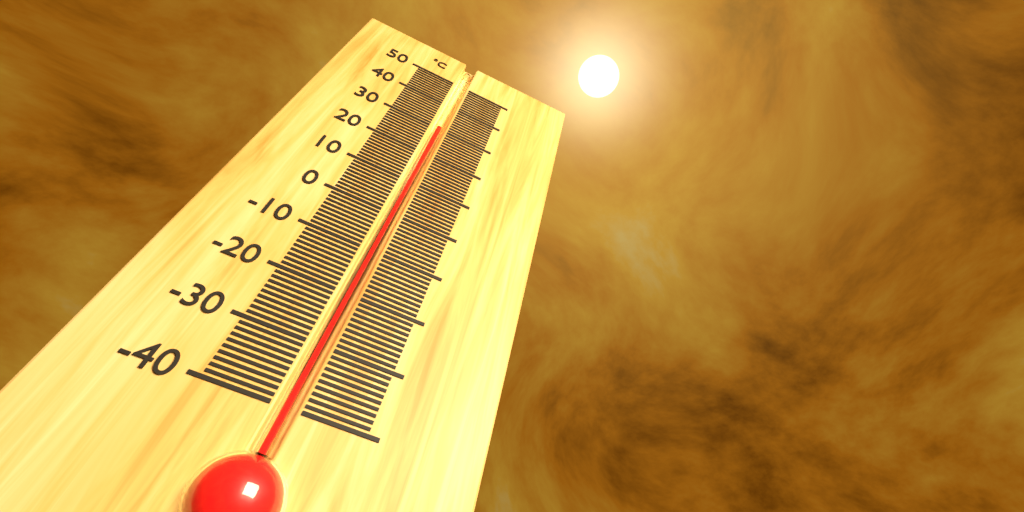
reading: 31 °C
